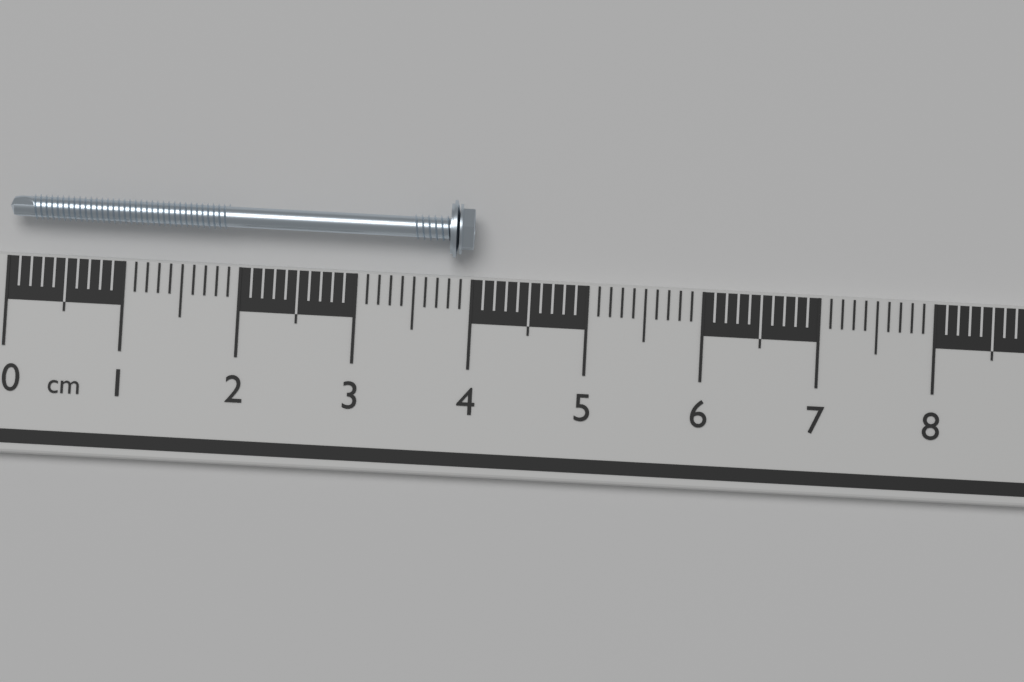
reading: 4.0 cm
